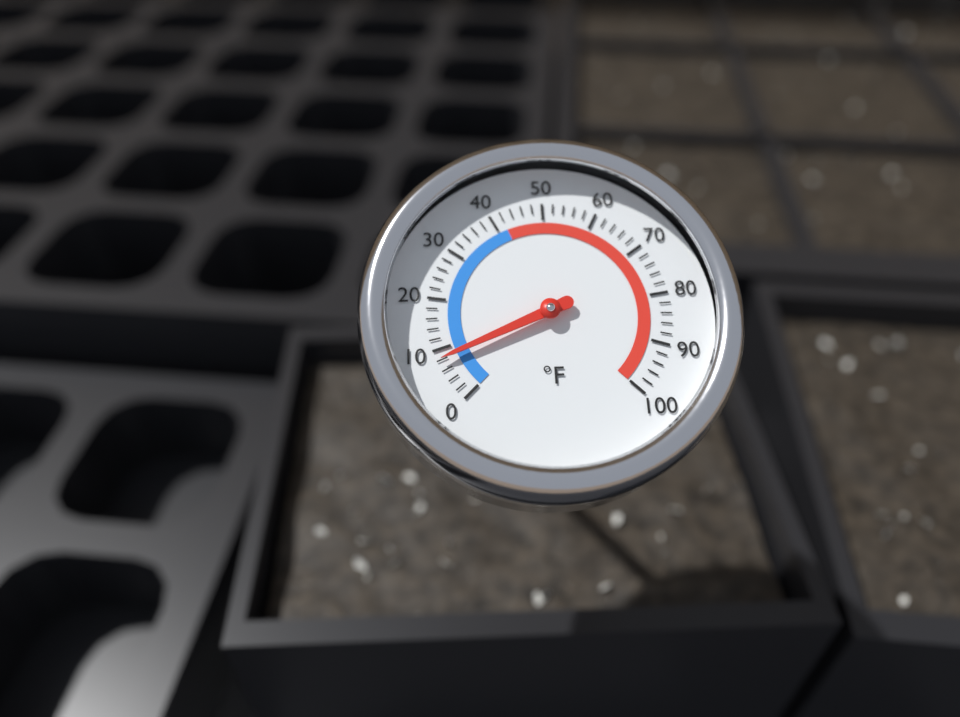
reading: 8 °F
